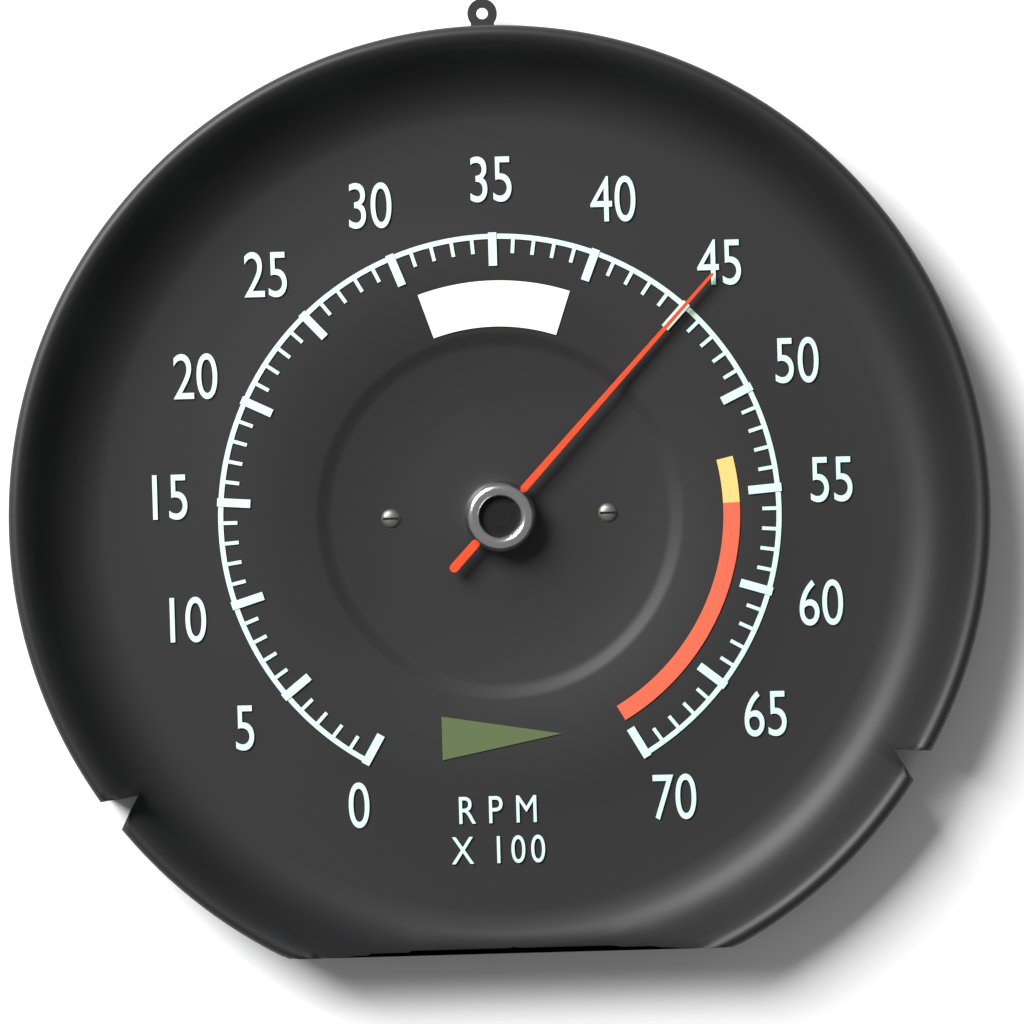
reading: 4500 RPM
